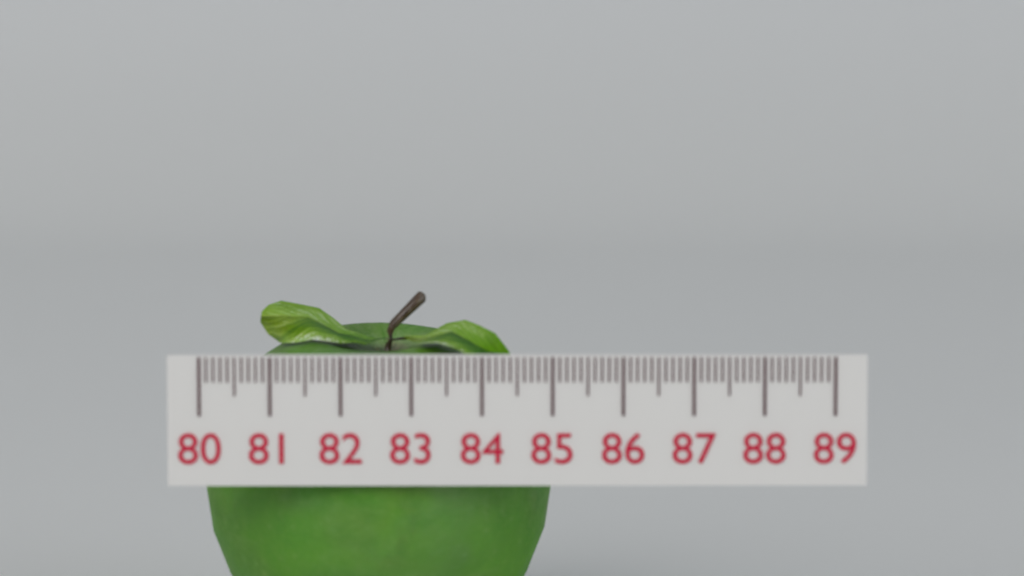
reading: 85.0 (no unit)
